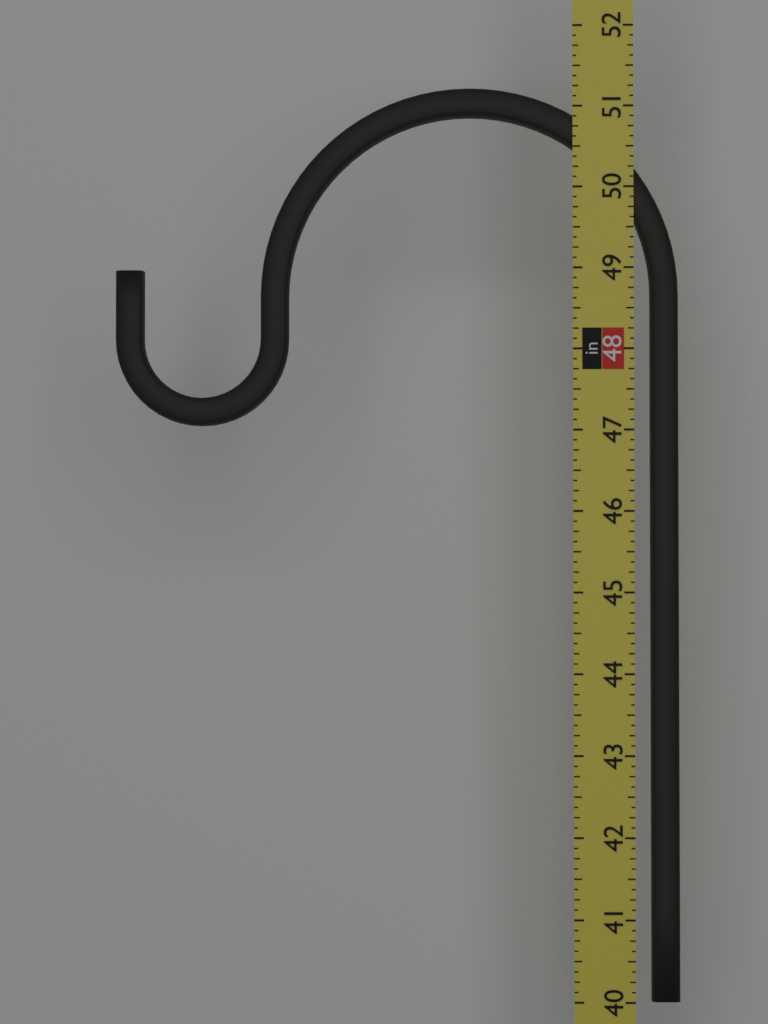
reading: 51.250 in
